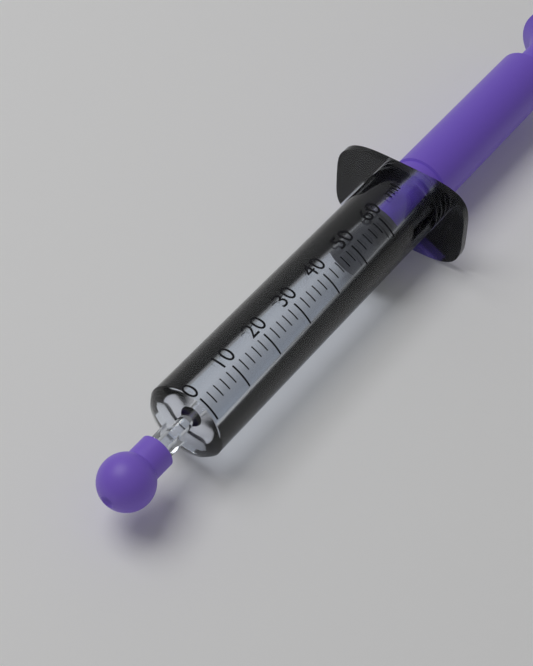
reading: 56 ml
